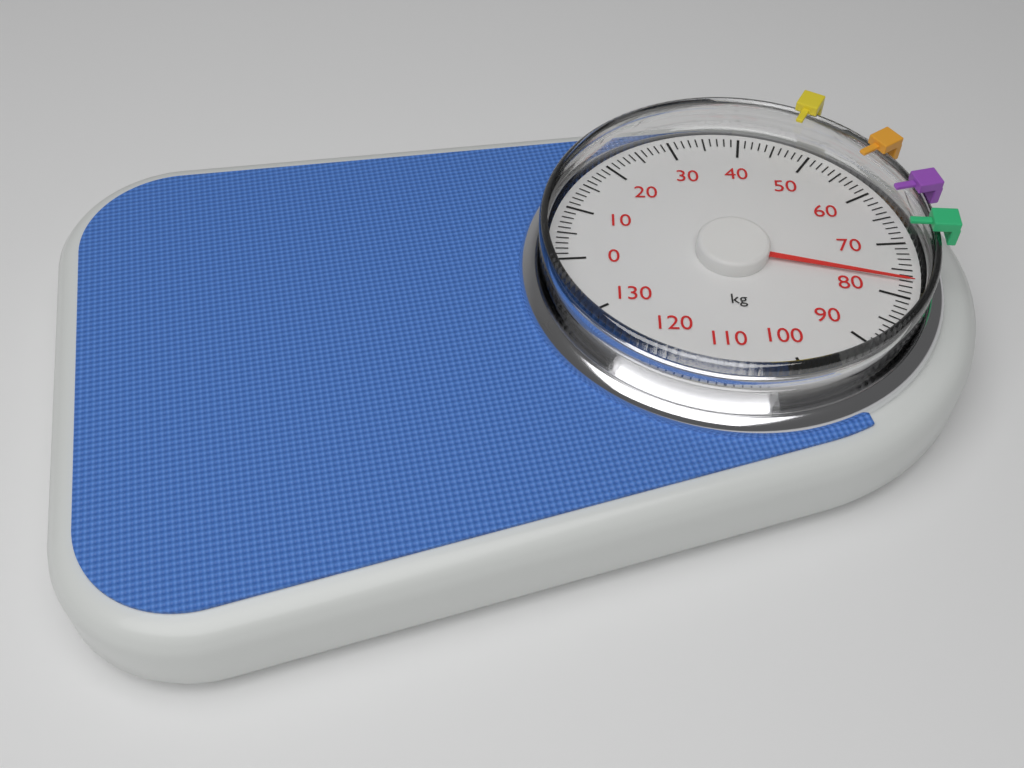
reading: 77 kg
